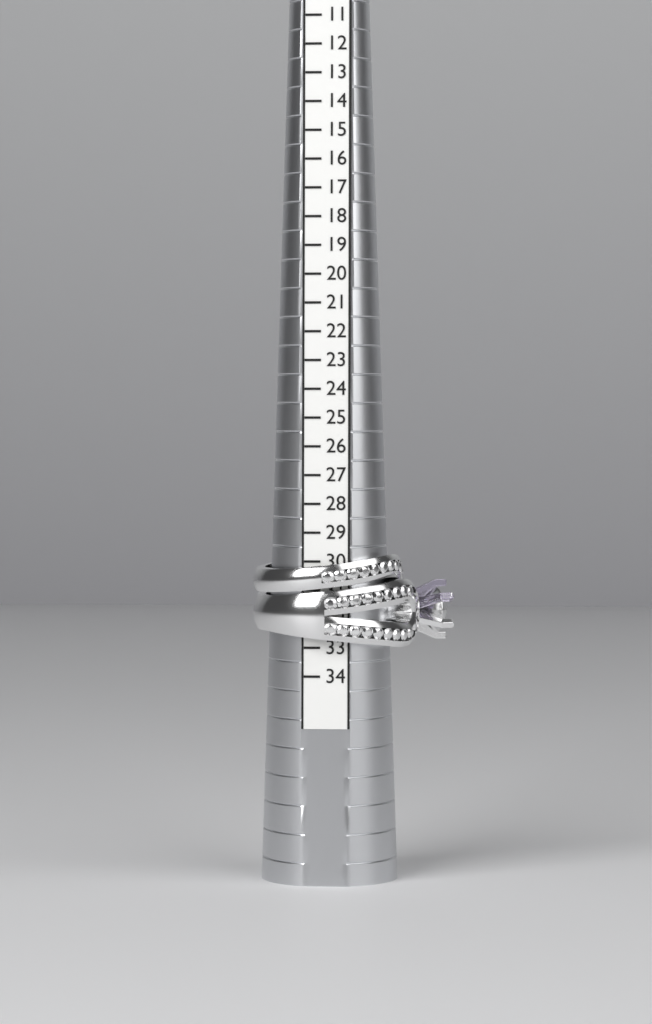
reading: 33 HK
